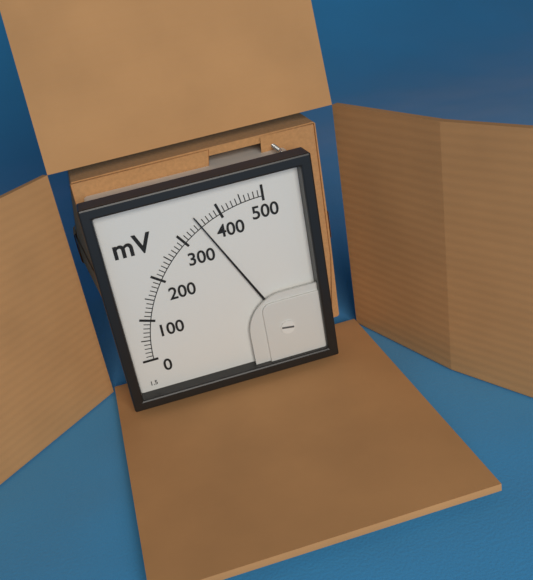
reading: 350 mV
